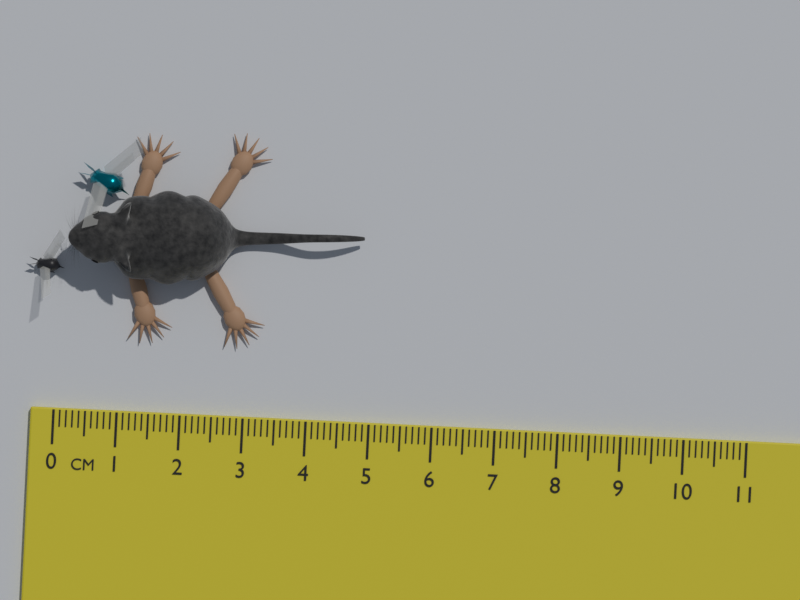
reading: 4.8 cm
